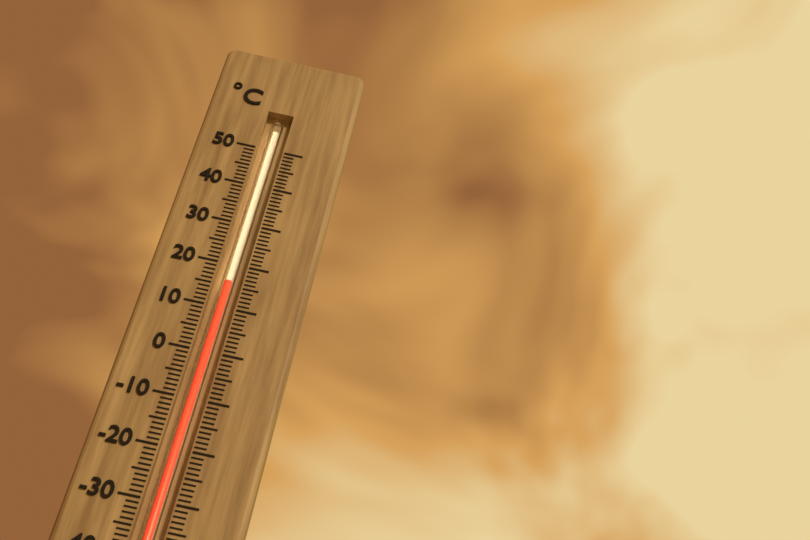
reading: 16 °C
